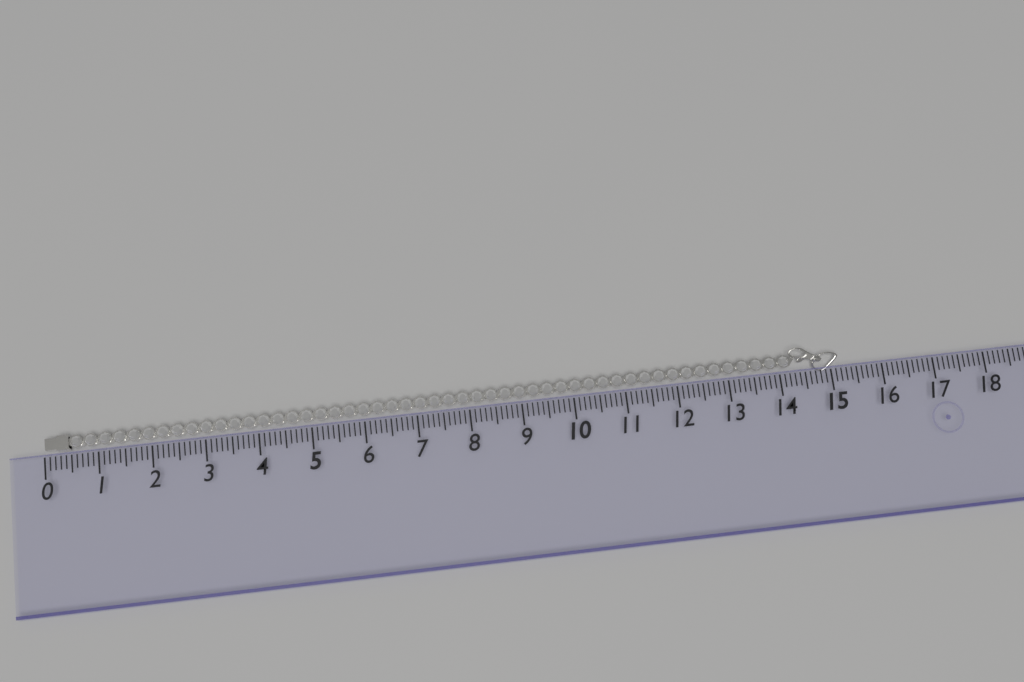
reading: 15.2 (no unit)
